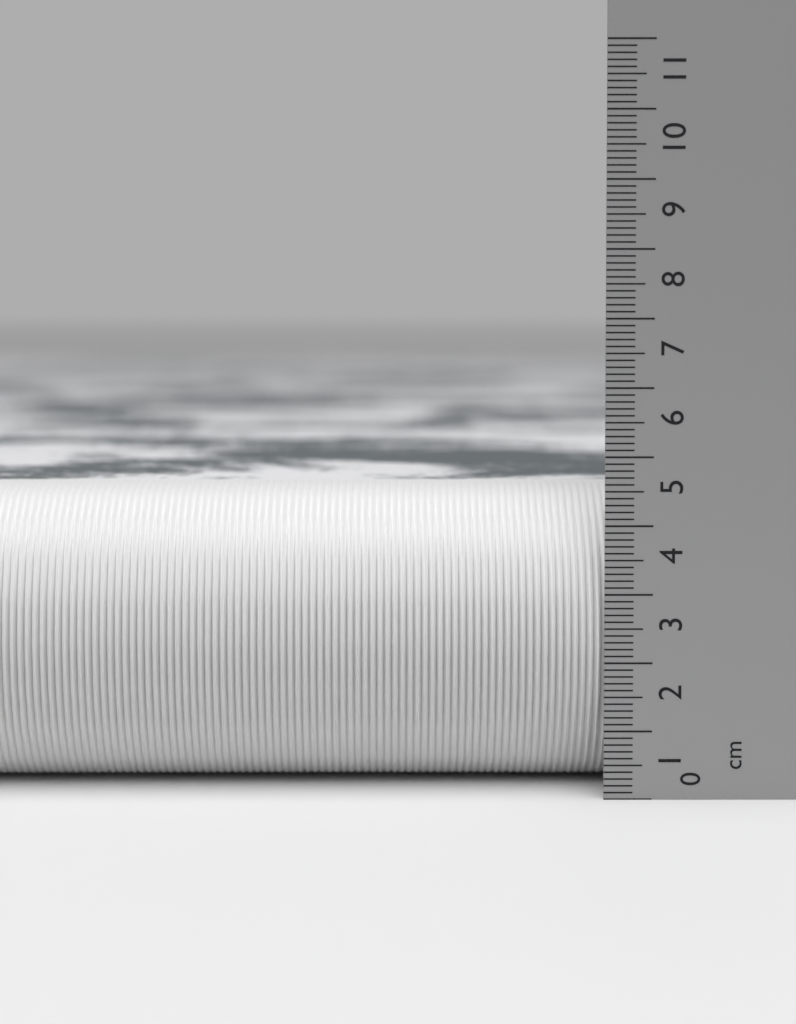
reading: 4.5 cm
